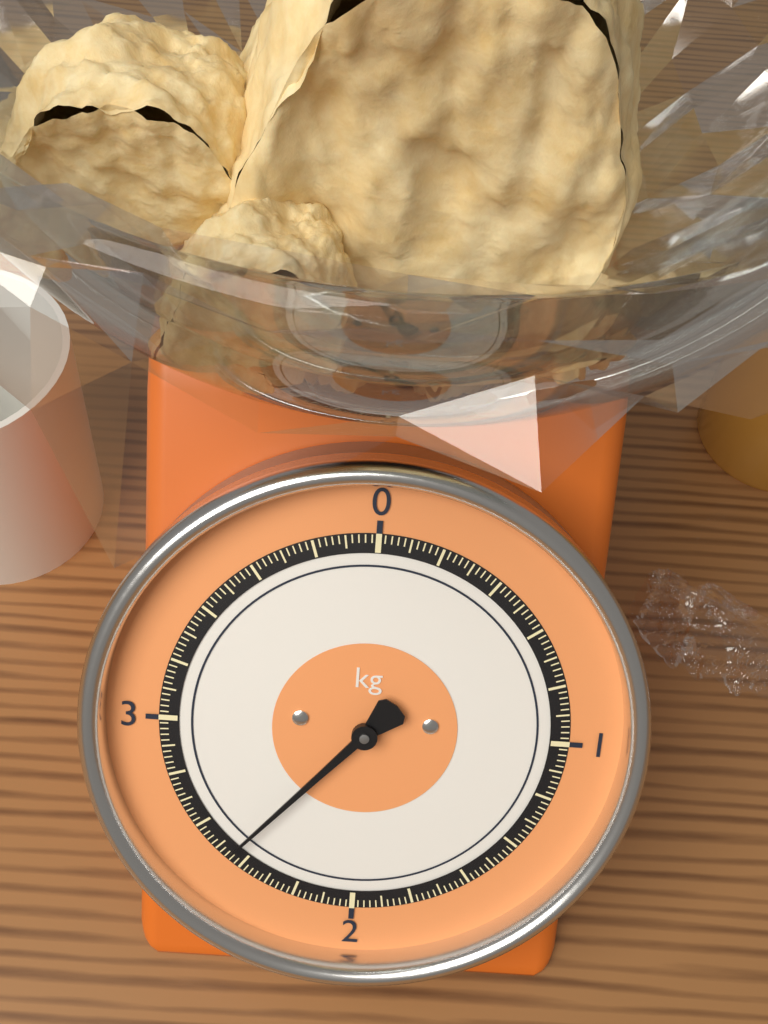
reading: 2.46 kg
